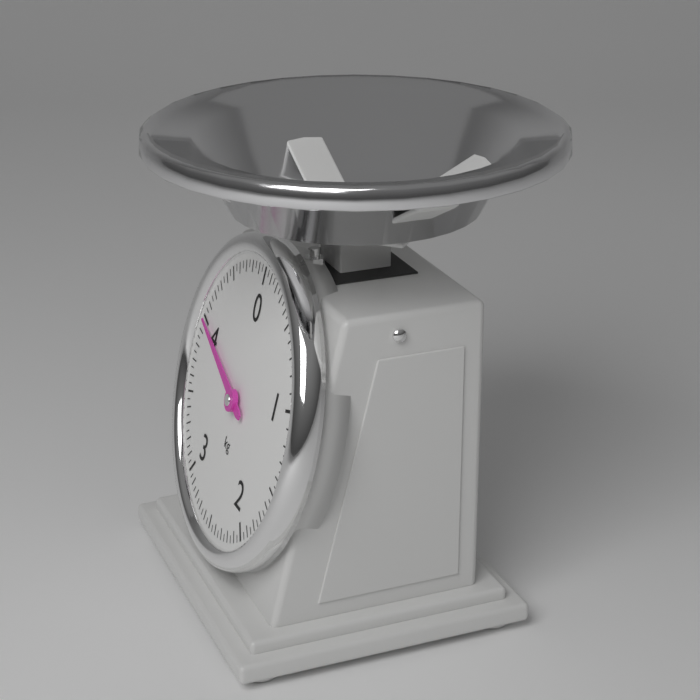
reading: 4.00 kg
